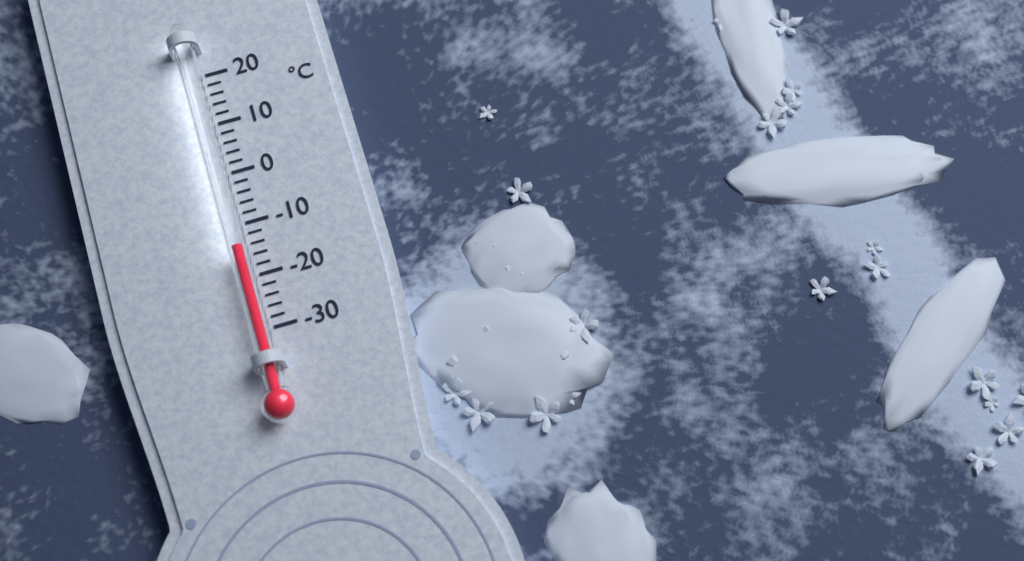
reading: -15 °C
